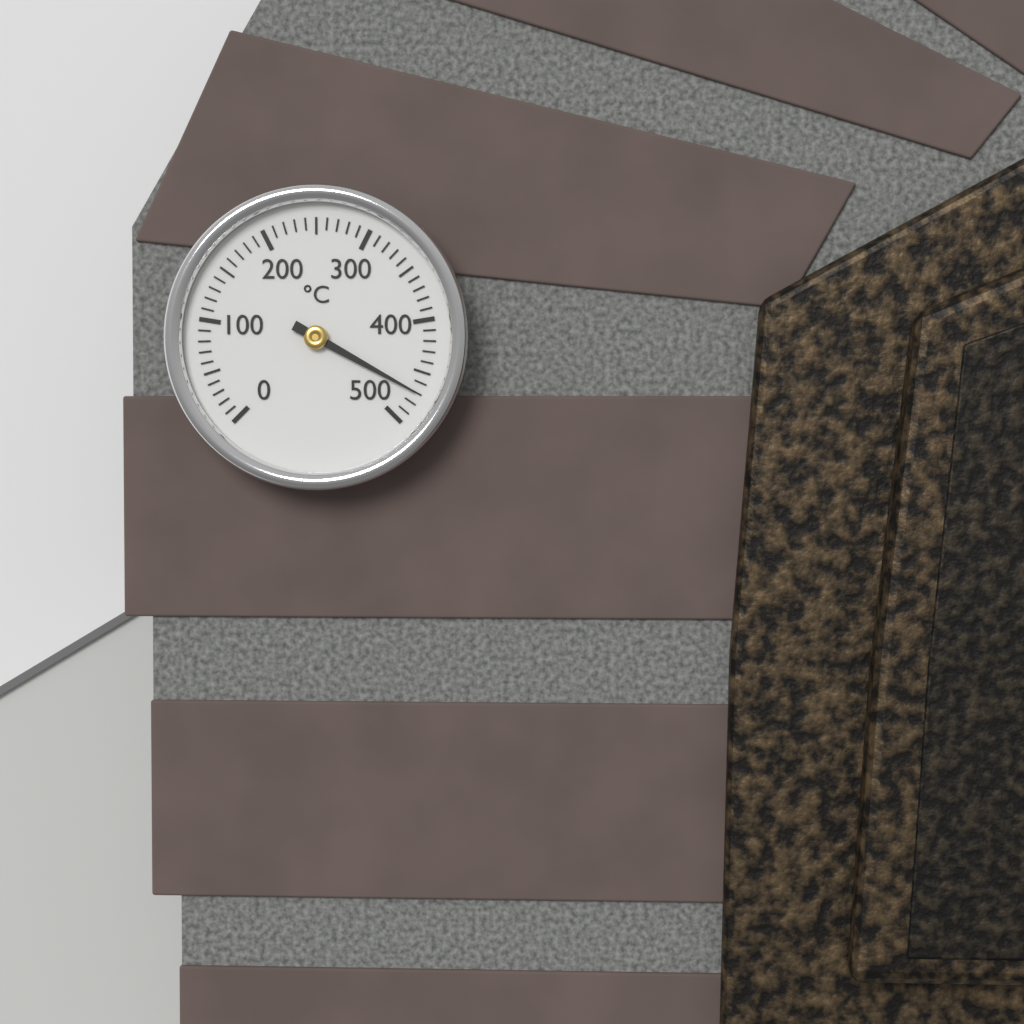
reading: 470 °C
